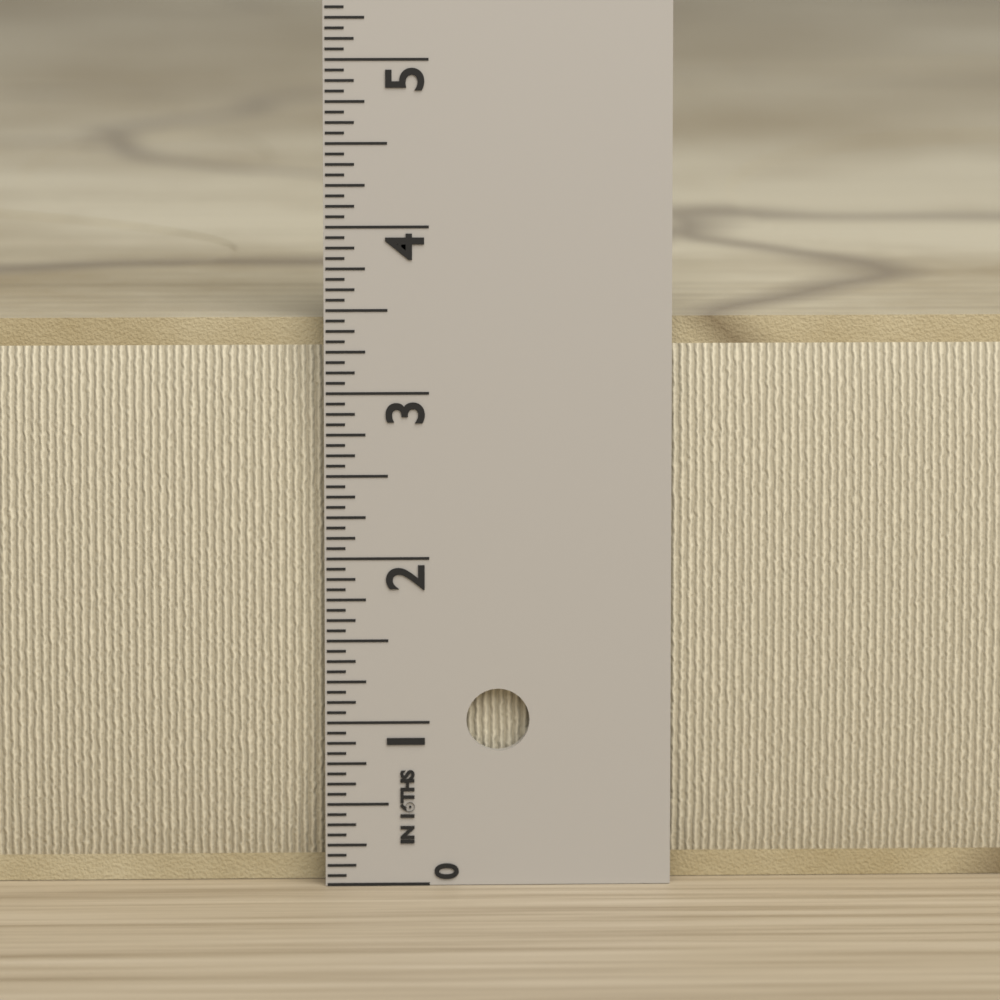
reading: 3.4375 in
